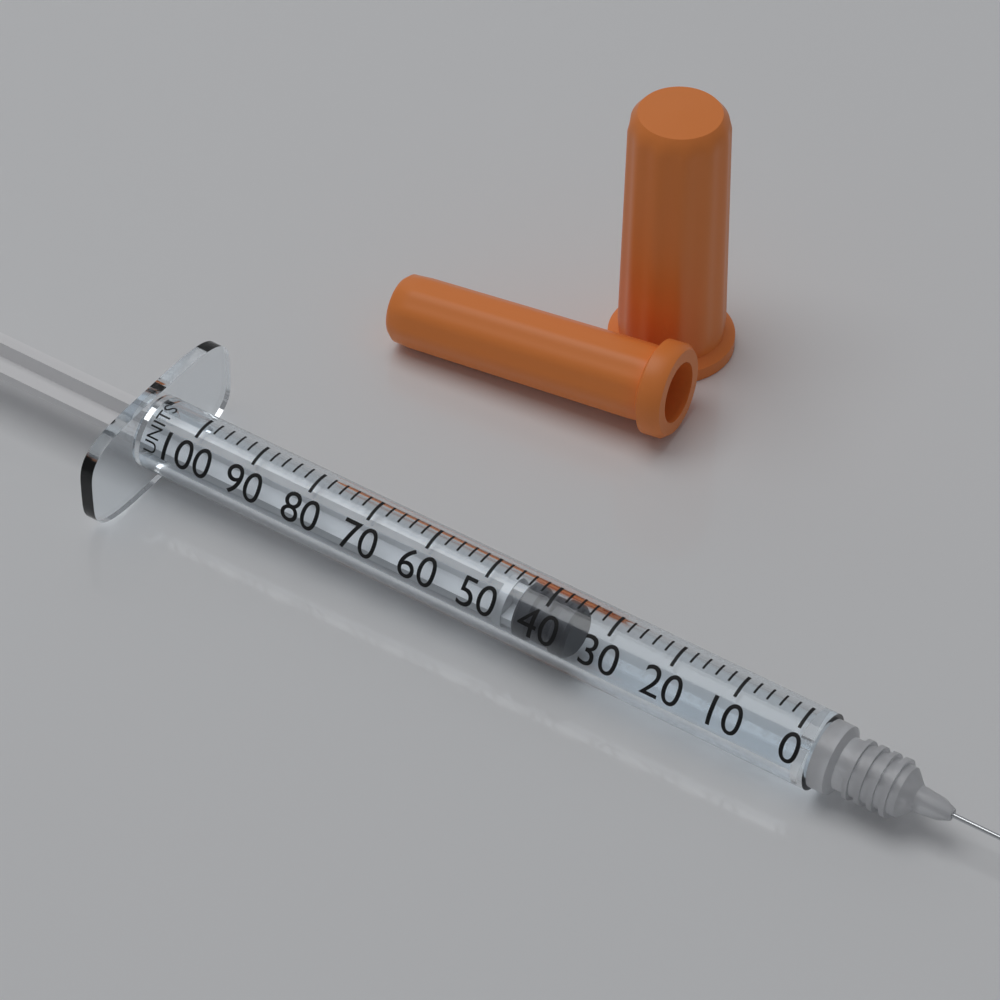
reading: 36 units
